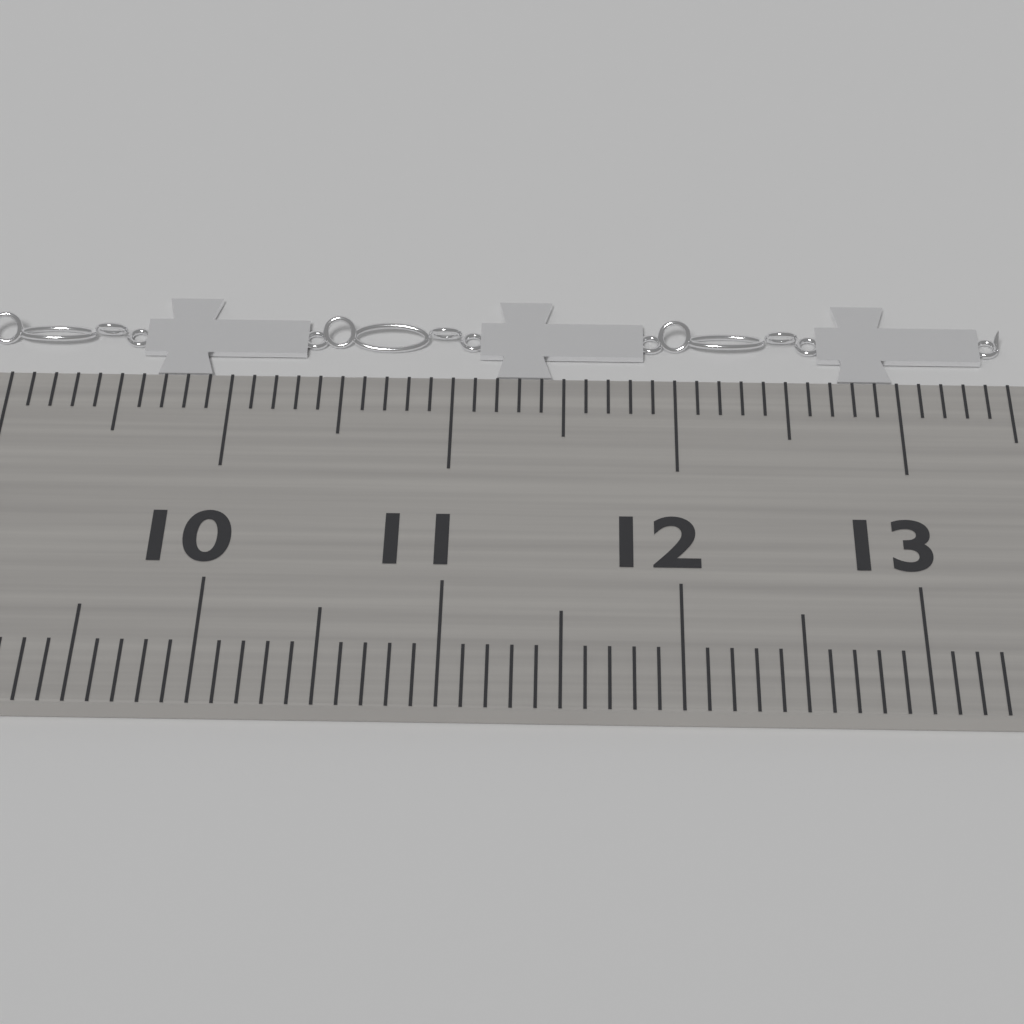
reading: 13.5 cm
